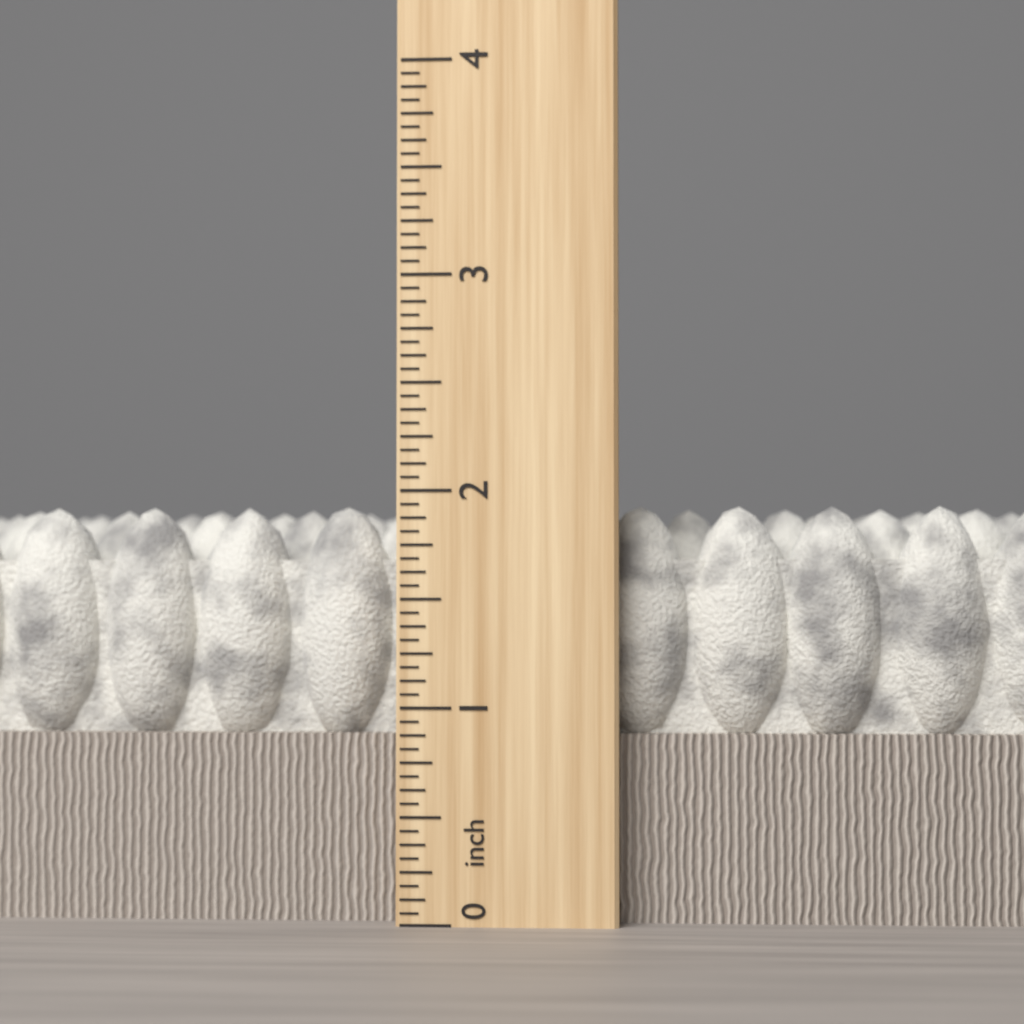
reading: 1.9375 inch
